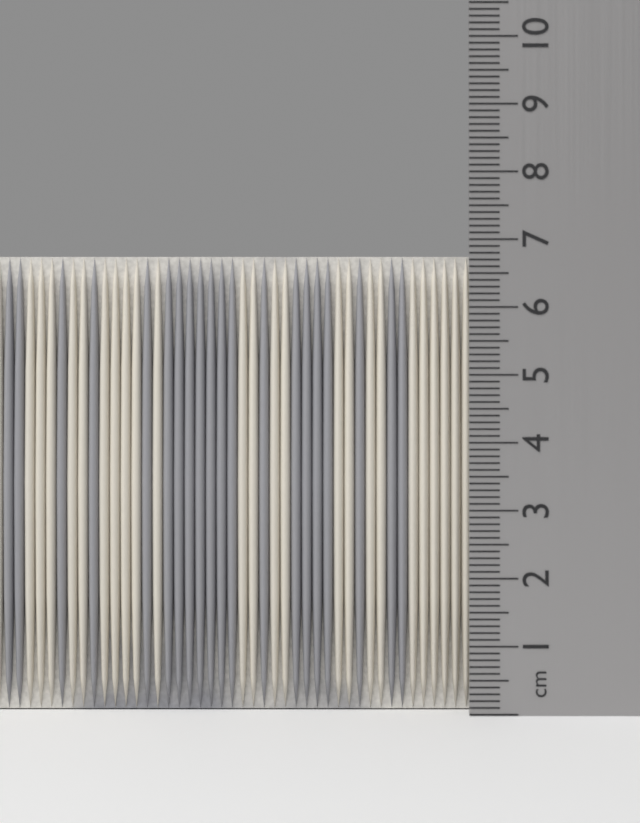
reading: 6.8 cm
